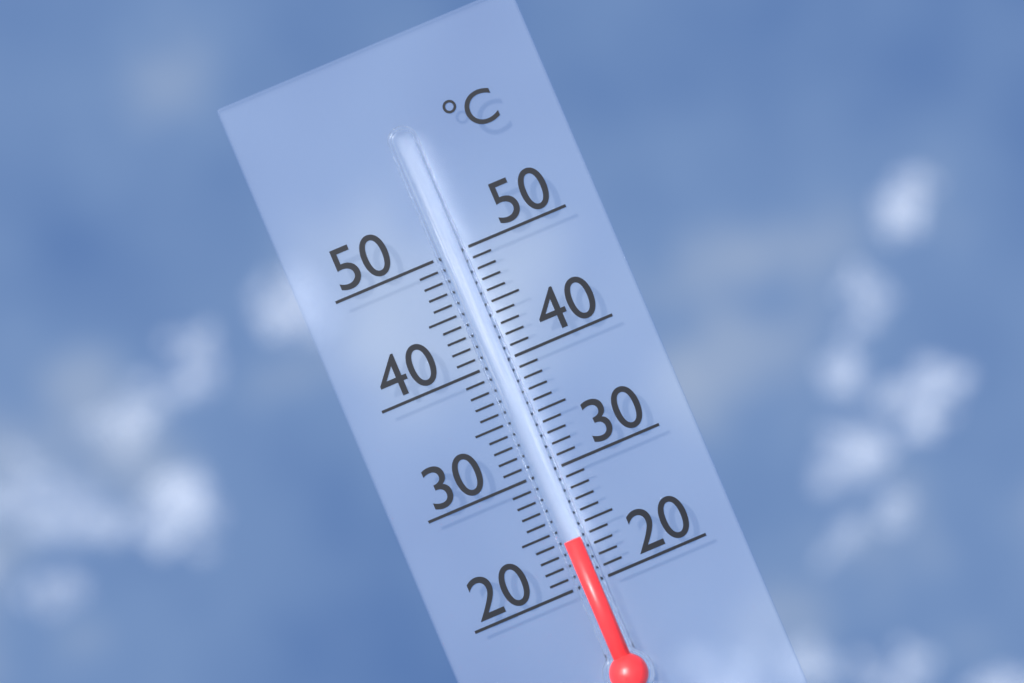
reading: 24 °C
